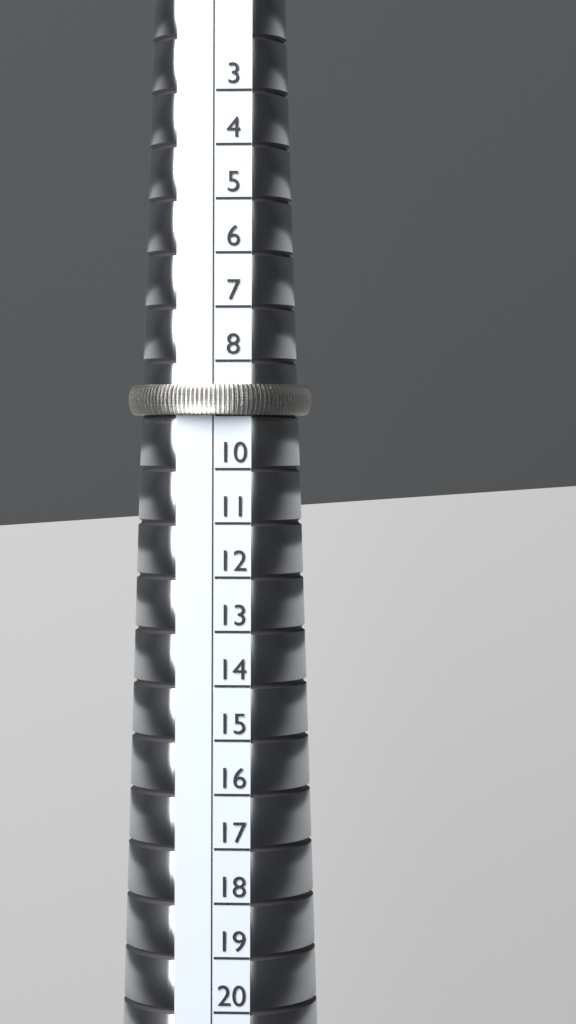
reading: 9 (no unit)
